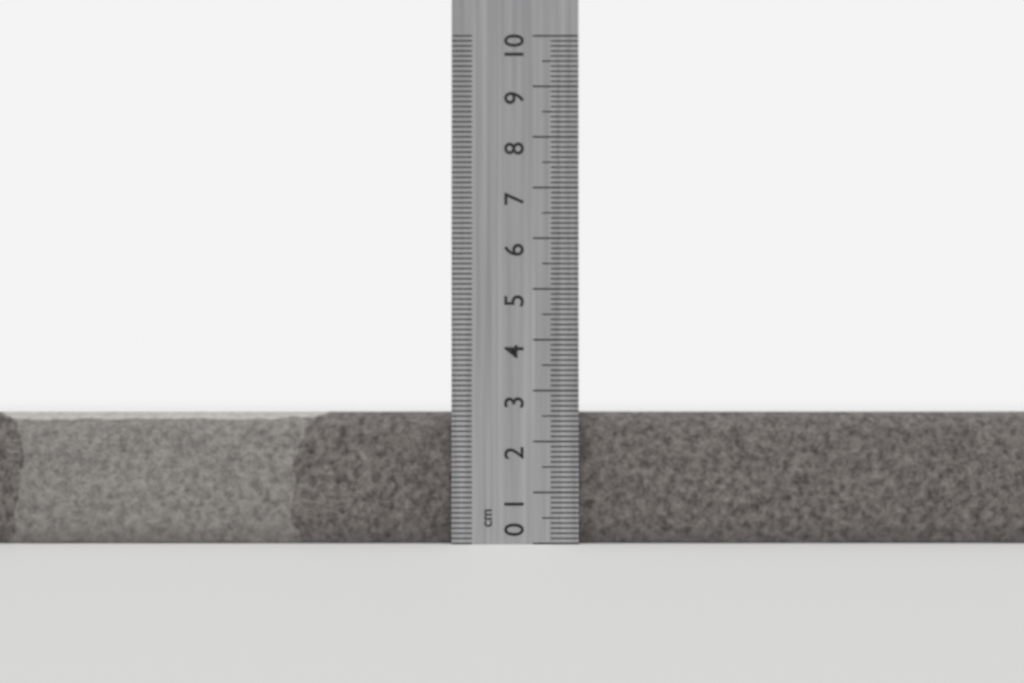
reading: 2.6 cm
